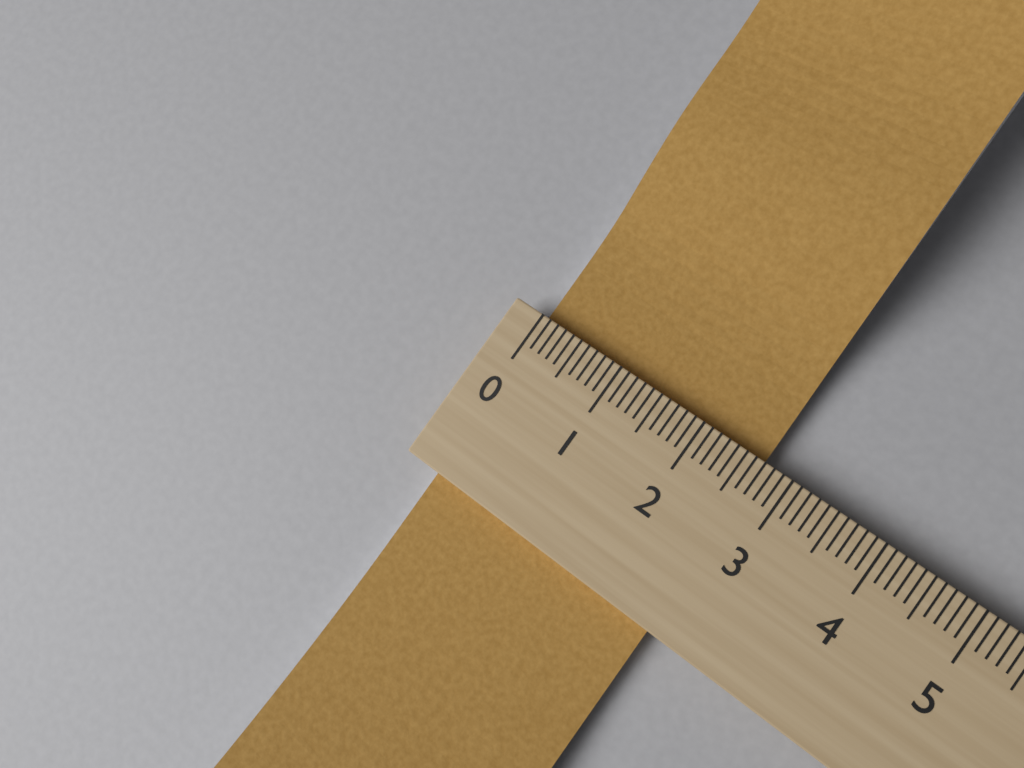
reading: 2.7 (no unit)
